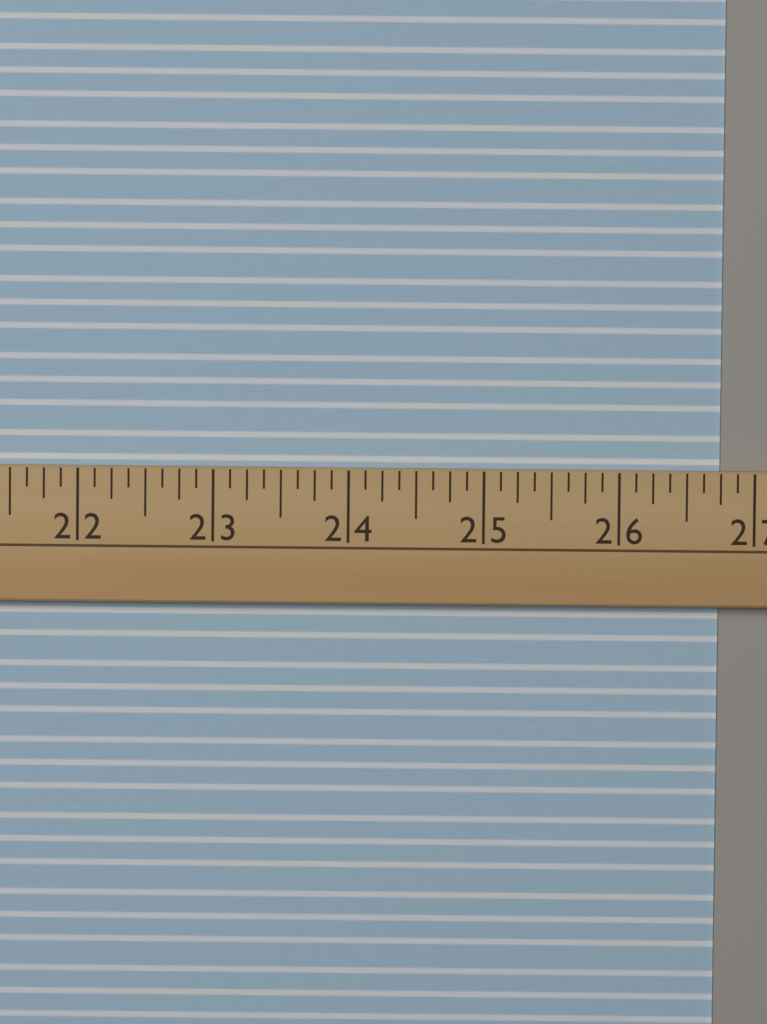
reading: 26.750 (no unit)
